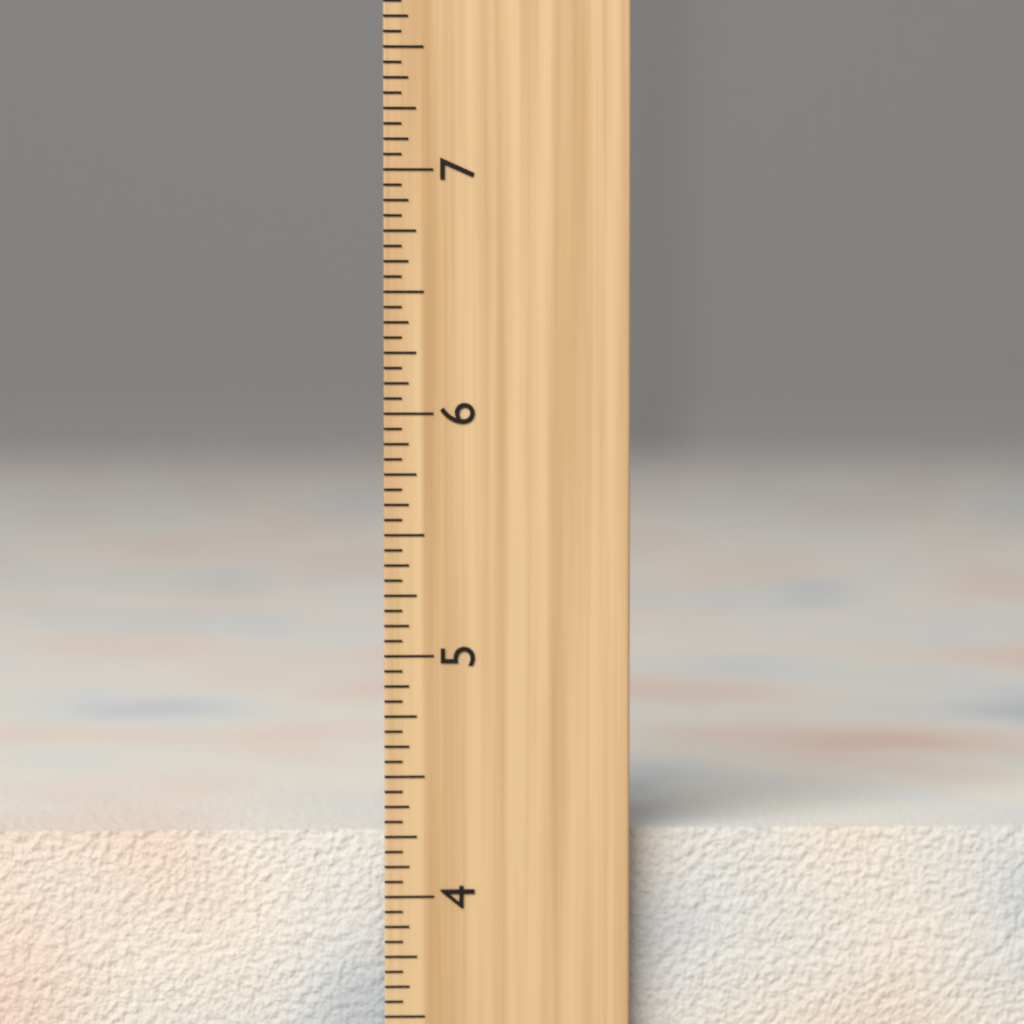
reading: 4.2500 inch
